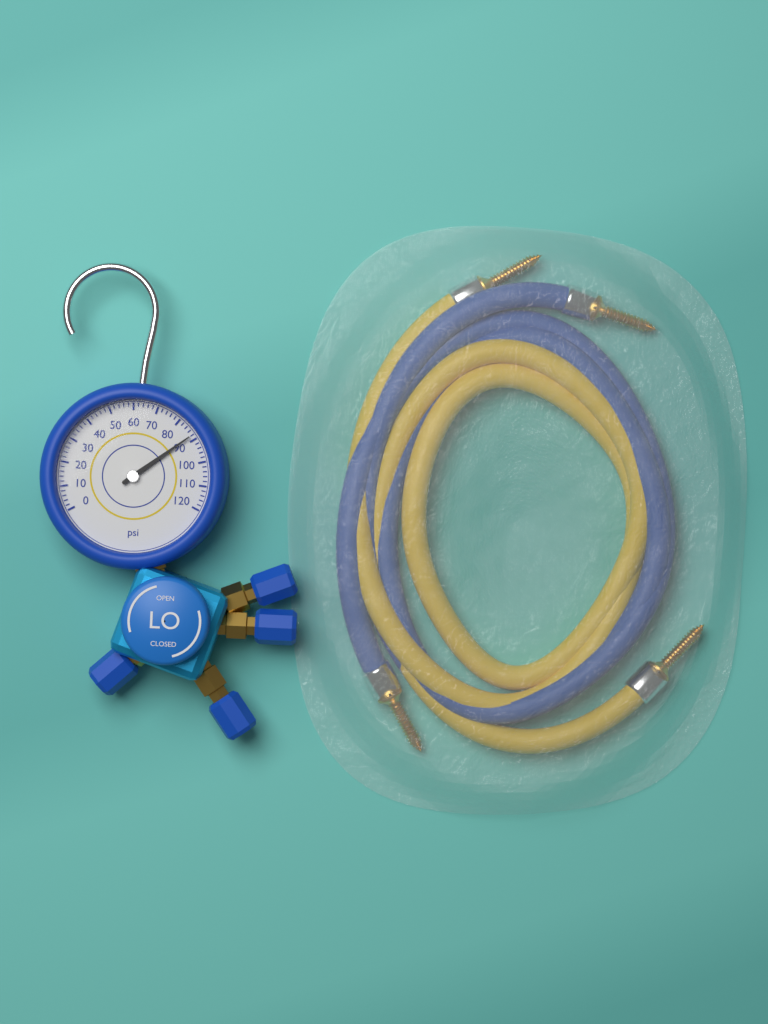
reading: 88 psi
